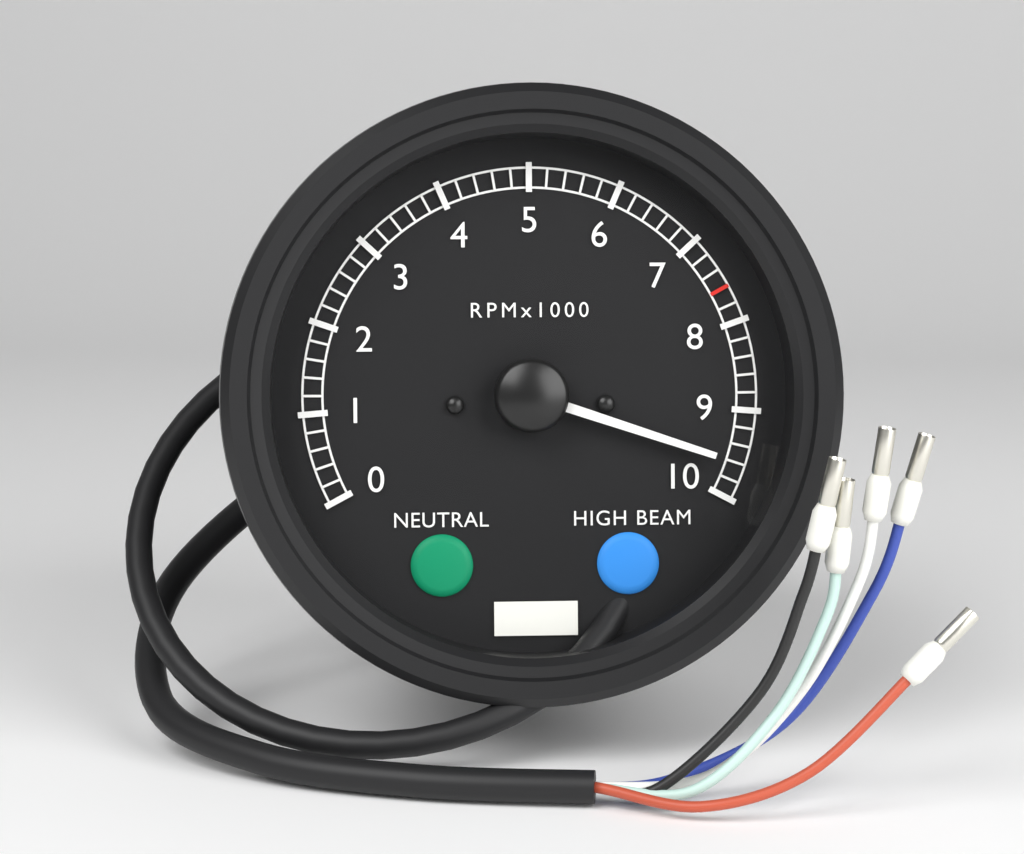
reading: 9600 RPM
